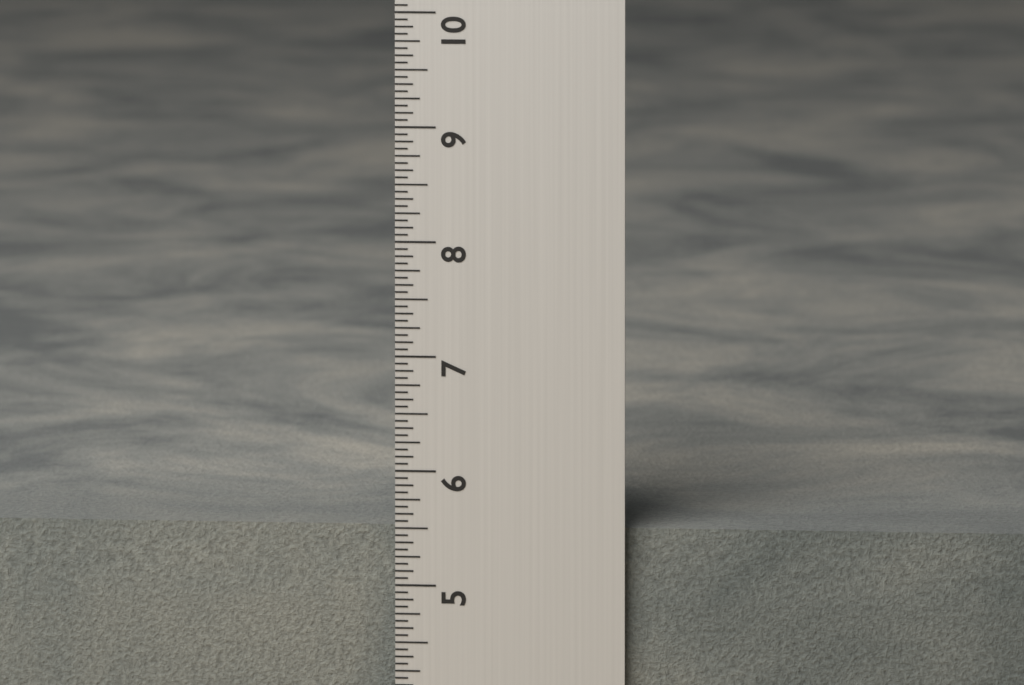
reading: 5.5000 in
